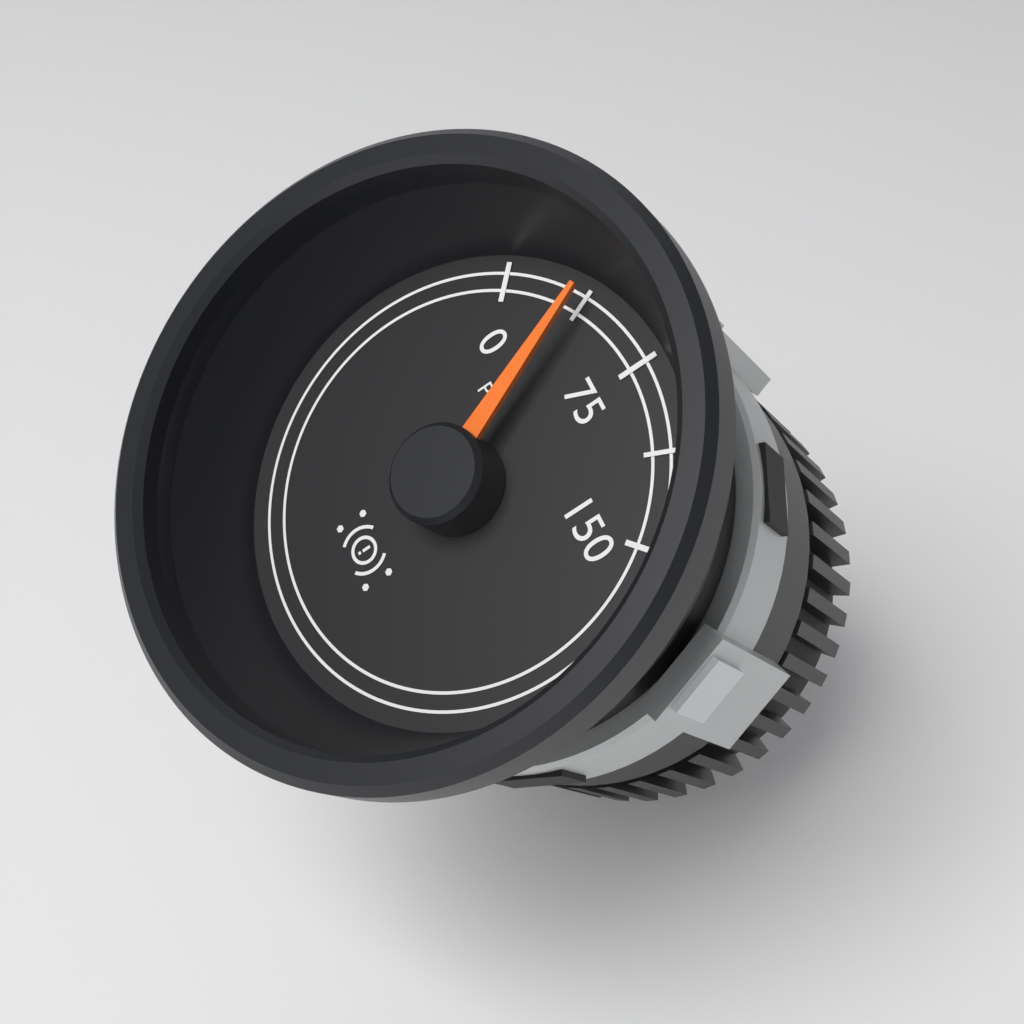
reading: 37.5 psi
